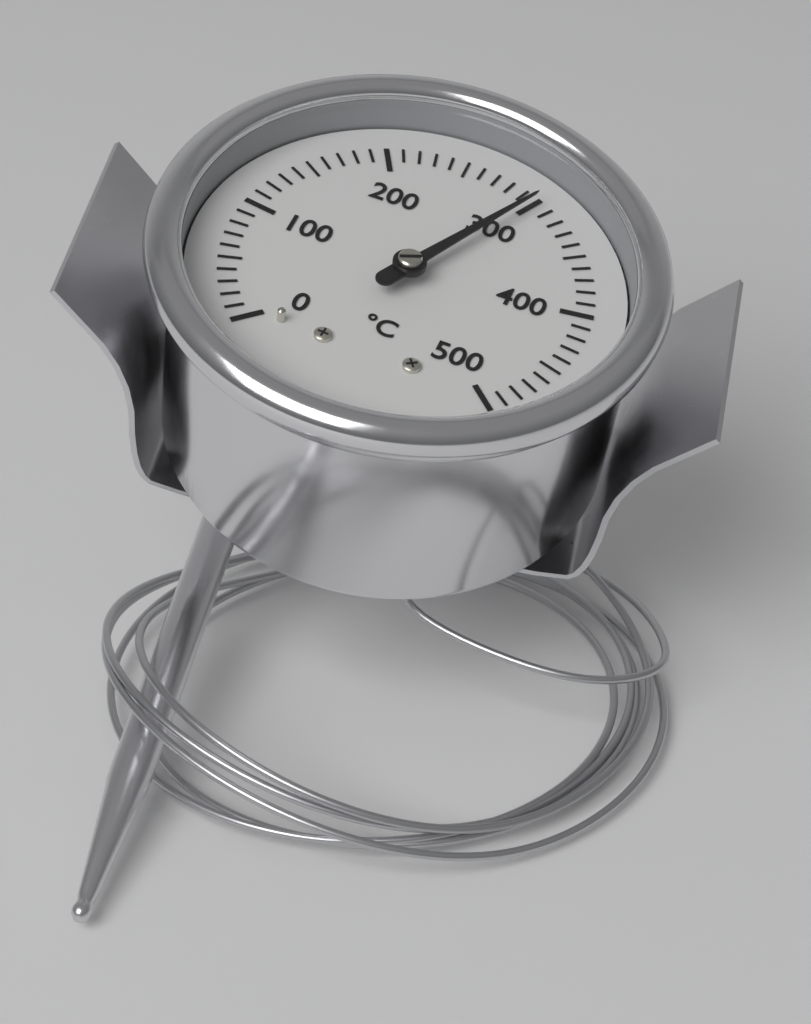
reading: 300 °C
